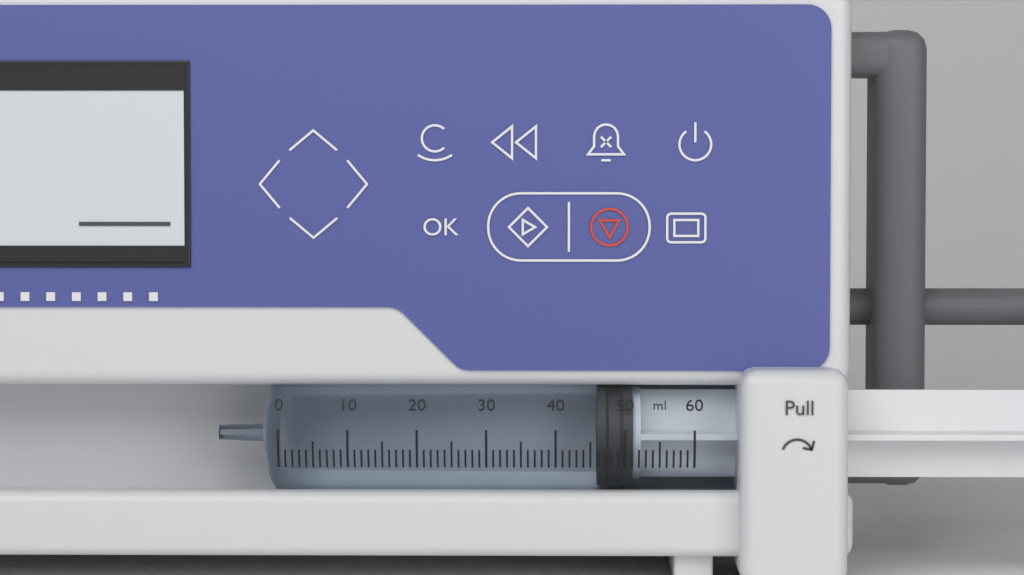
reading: 46 ml
